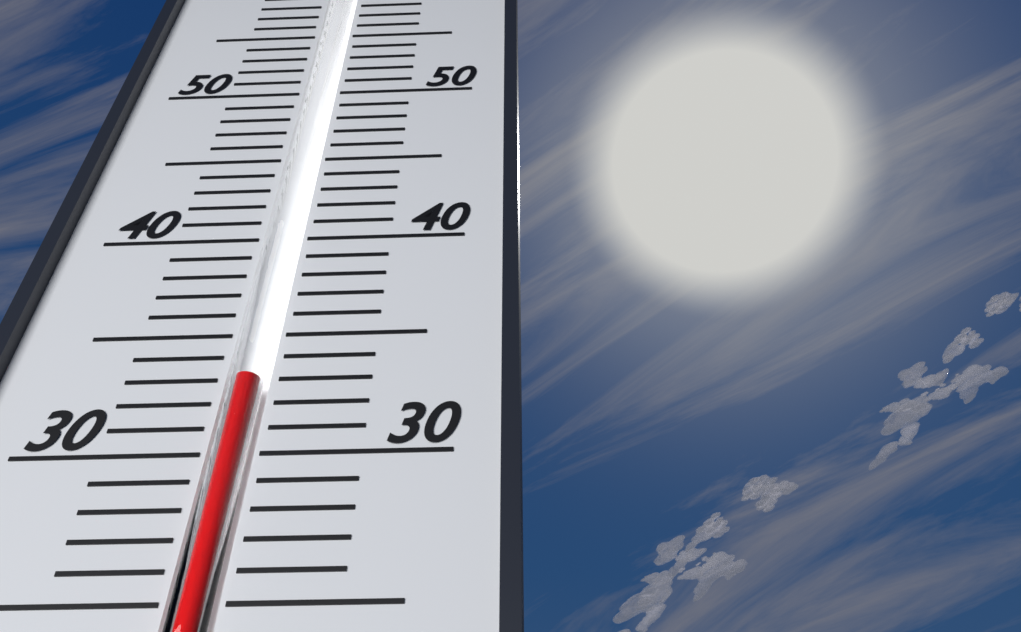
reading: 33 (no unit)
